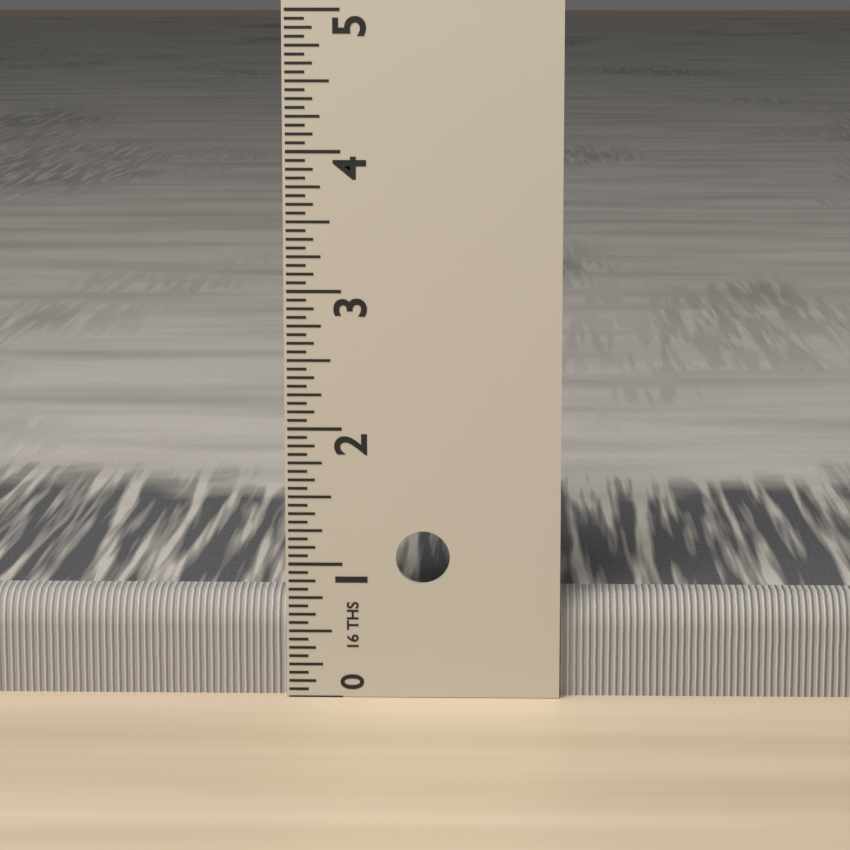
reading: 0.7500 in
